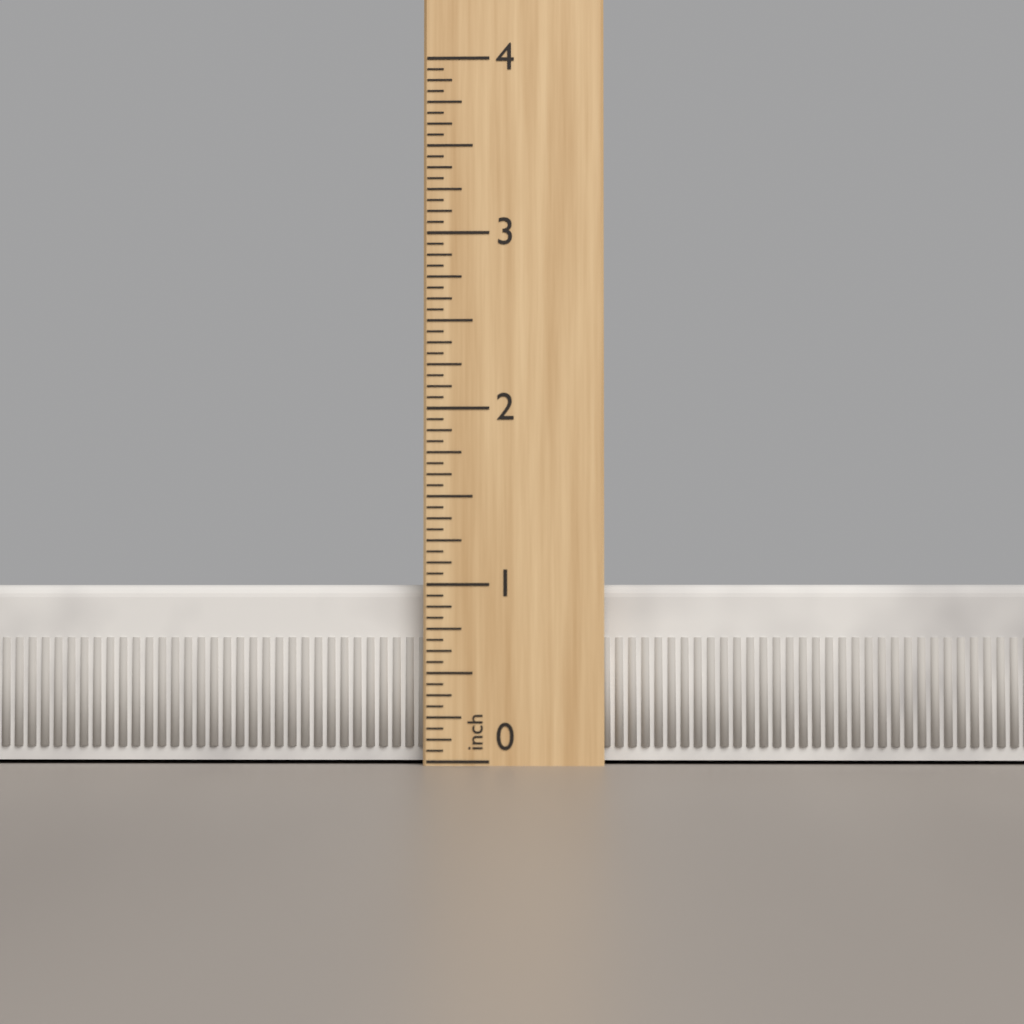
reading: 1.0000 inch
